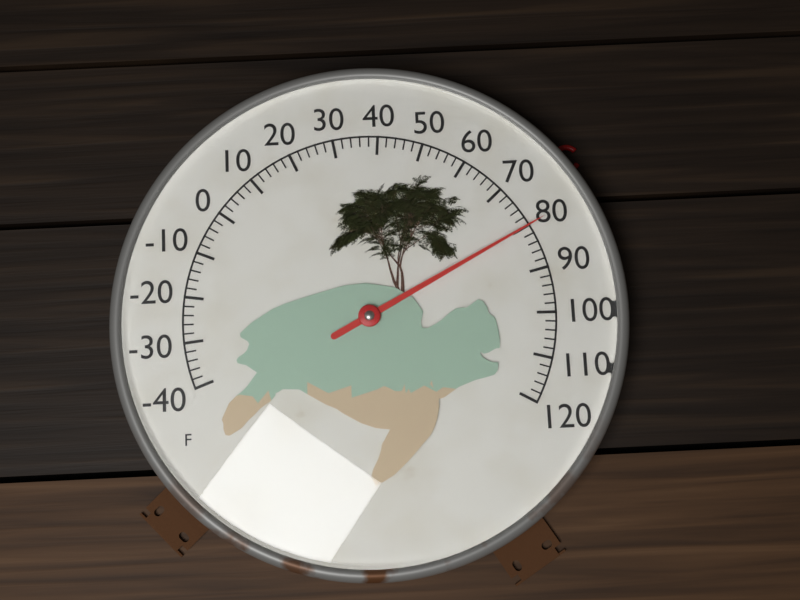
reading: 80 °F
